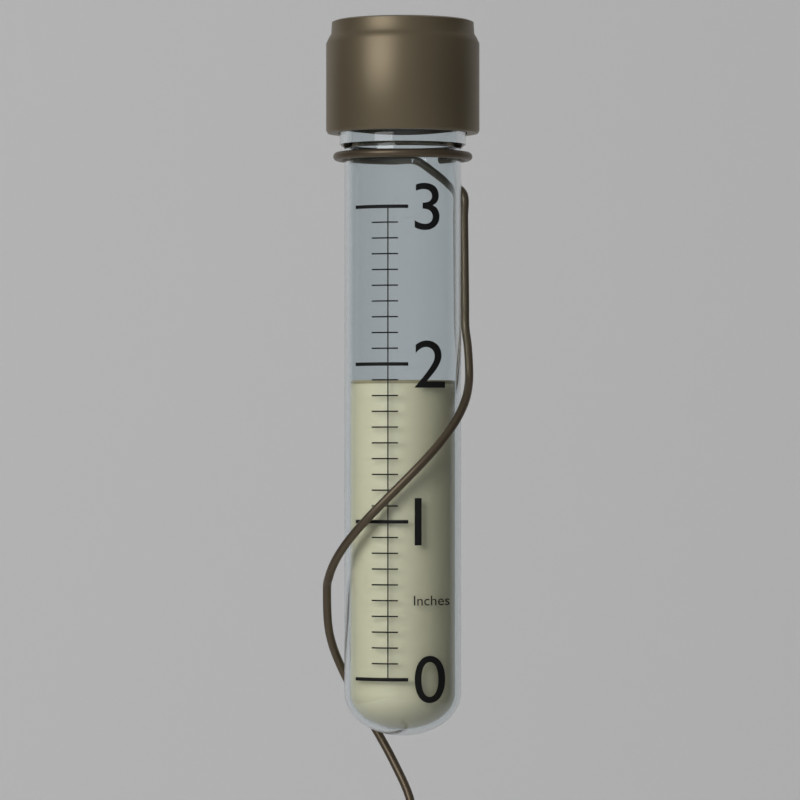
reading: 1.9 in
